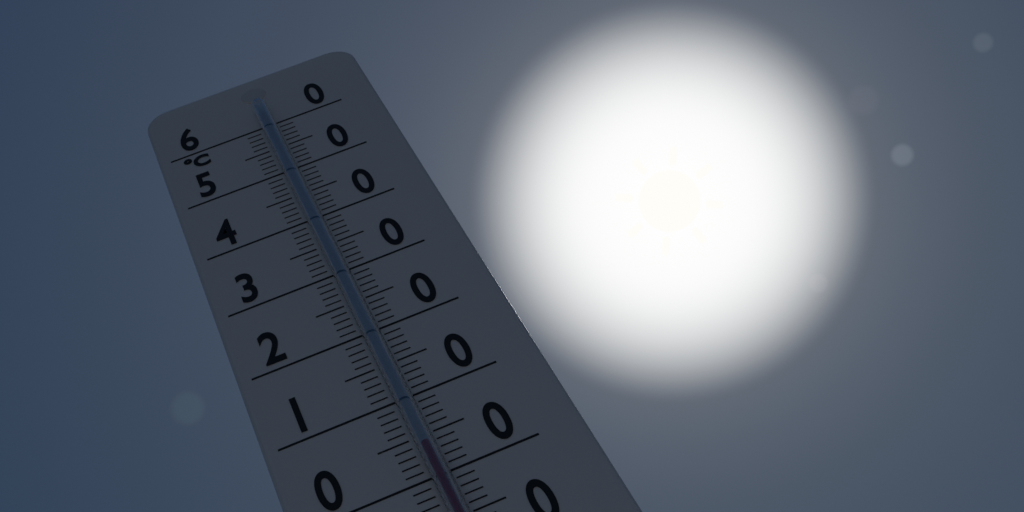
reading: 3 °C
